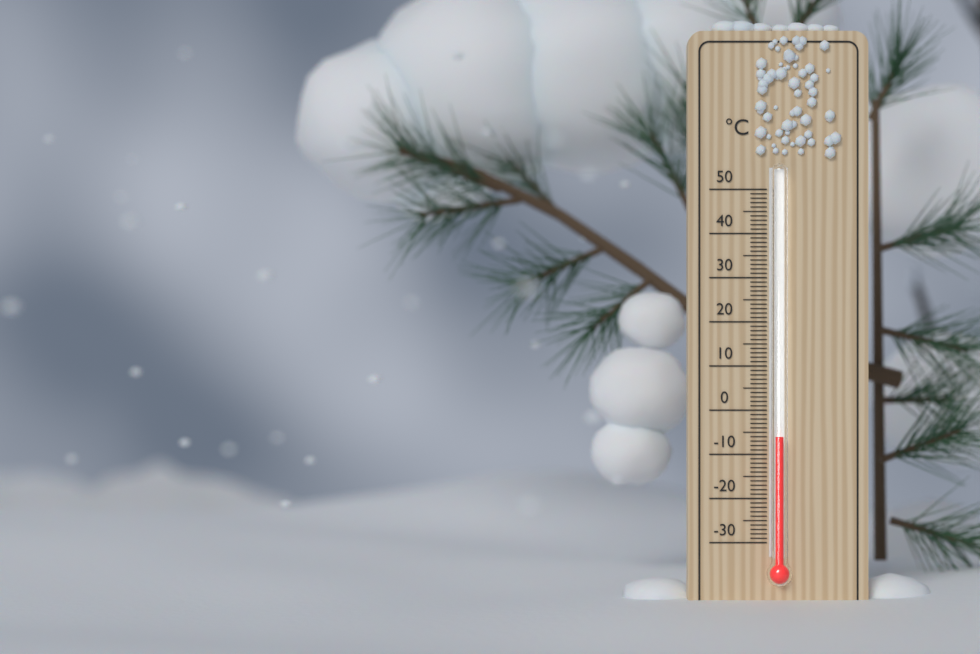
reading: -6 °C
